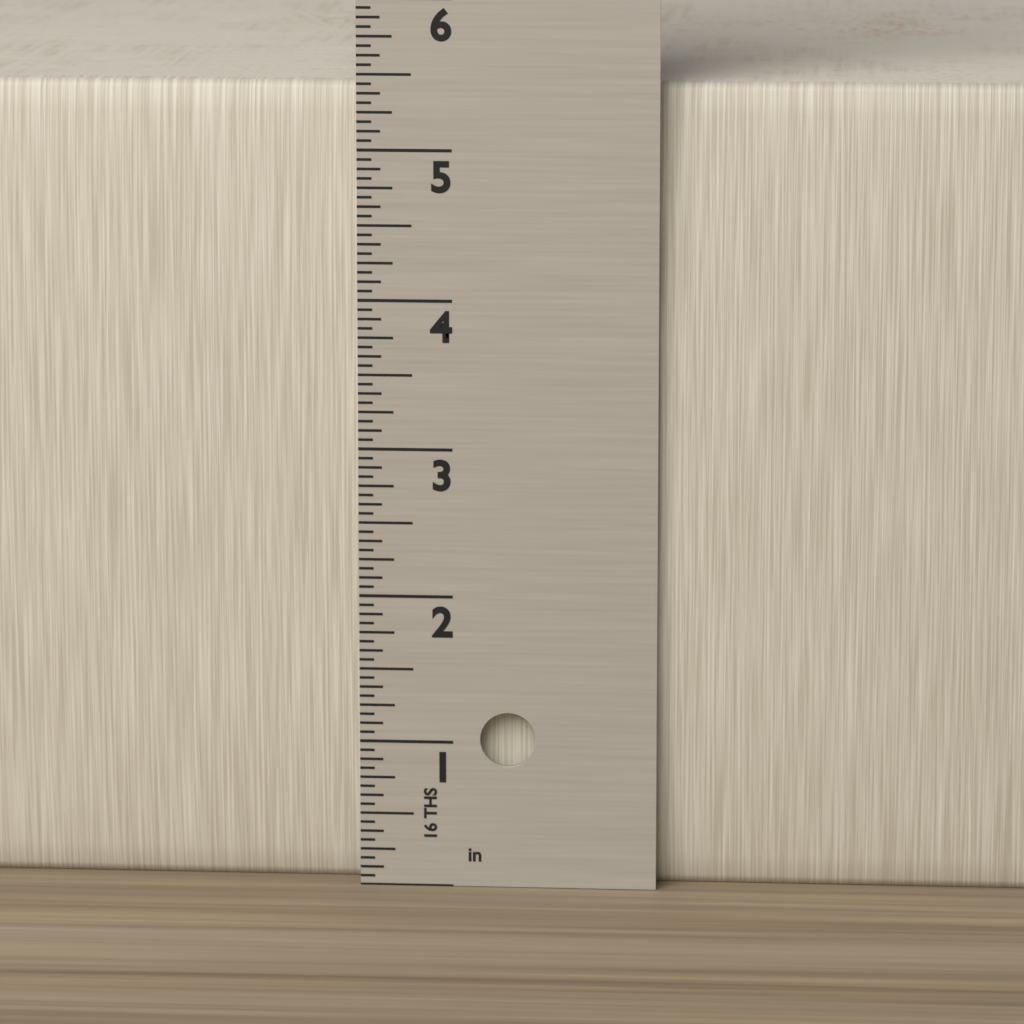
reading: 5.4375 in
